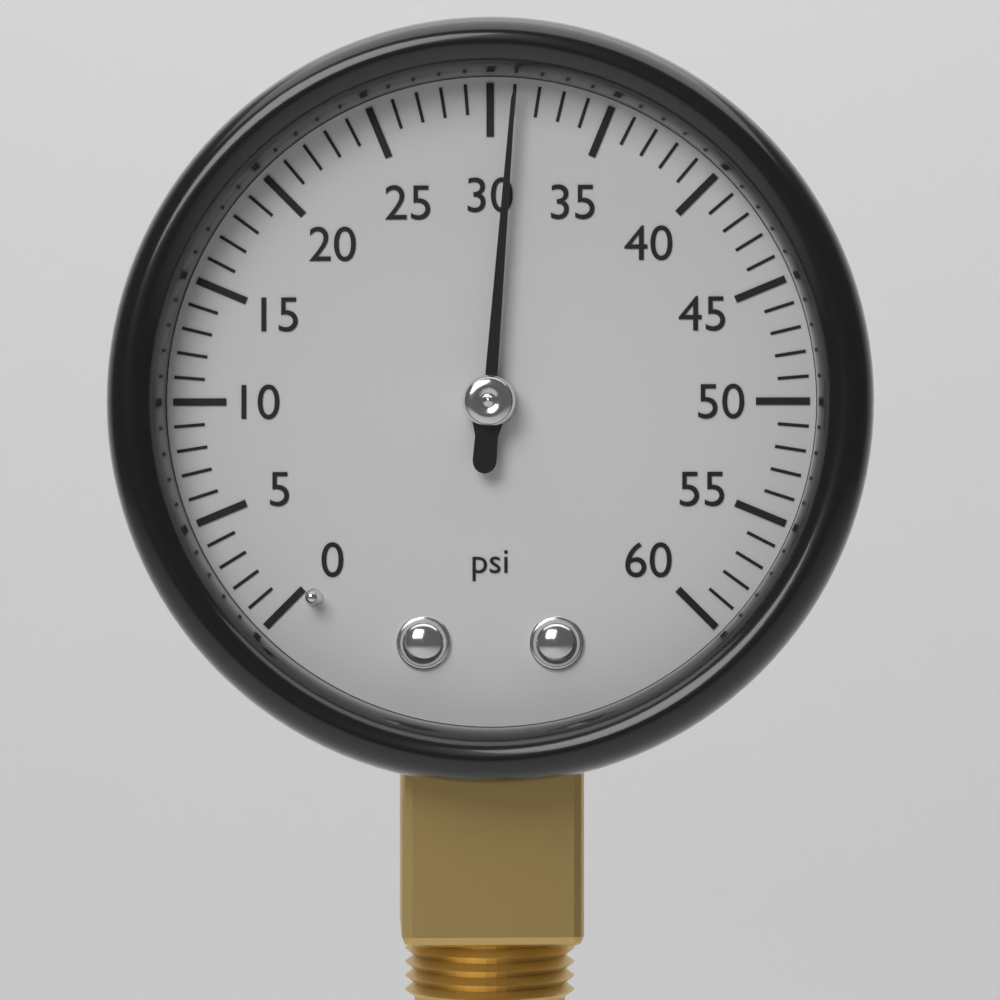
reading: 31 psi
